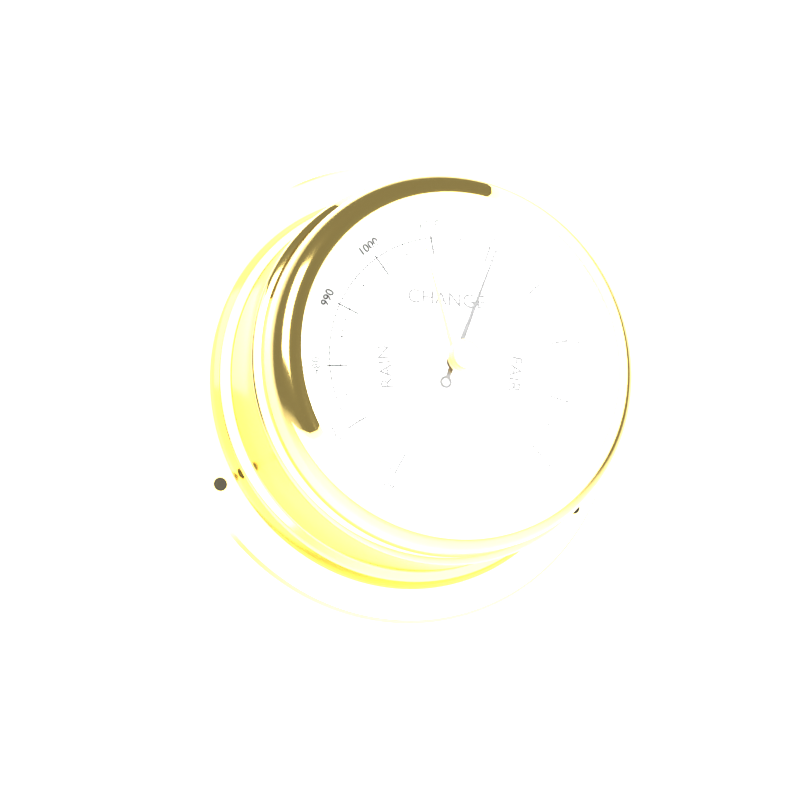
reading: 1021 mbar
